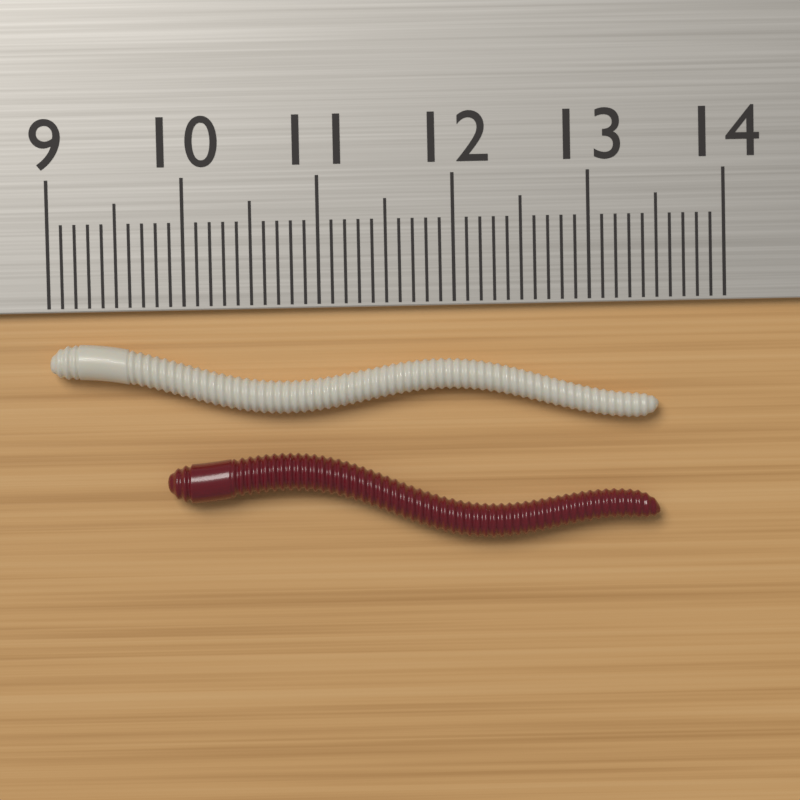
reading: 13.5 cm
